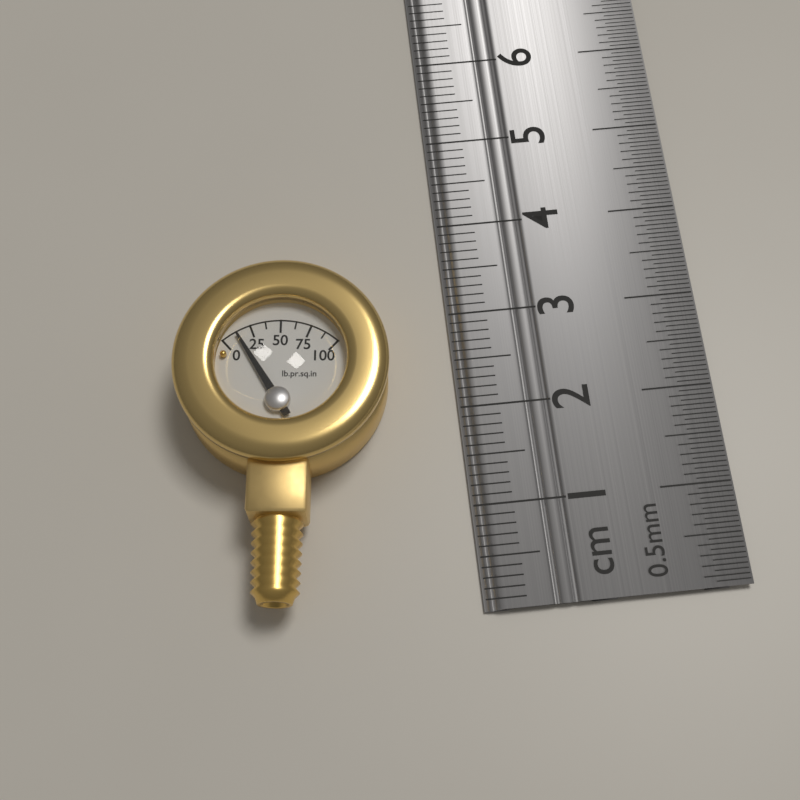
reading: 12.5 psi
